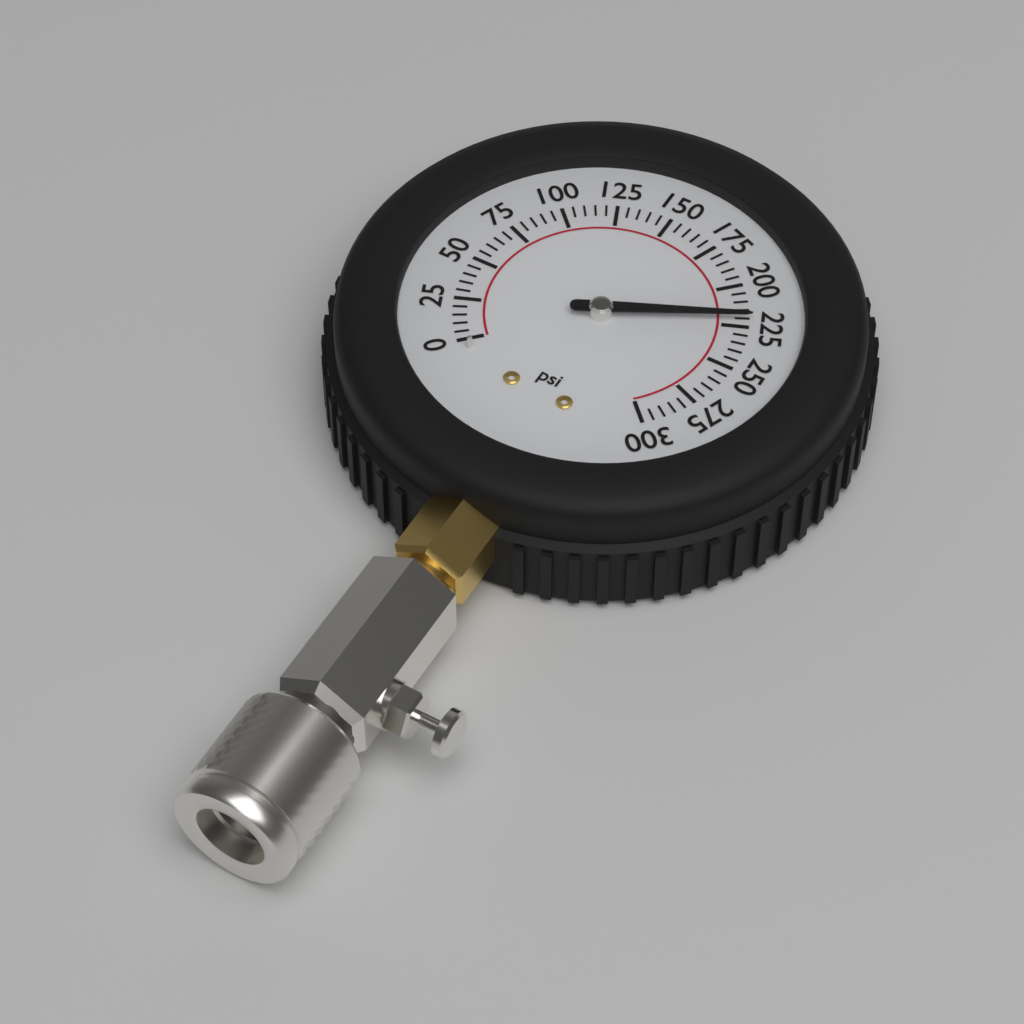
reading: 220 psi
